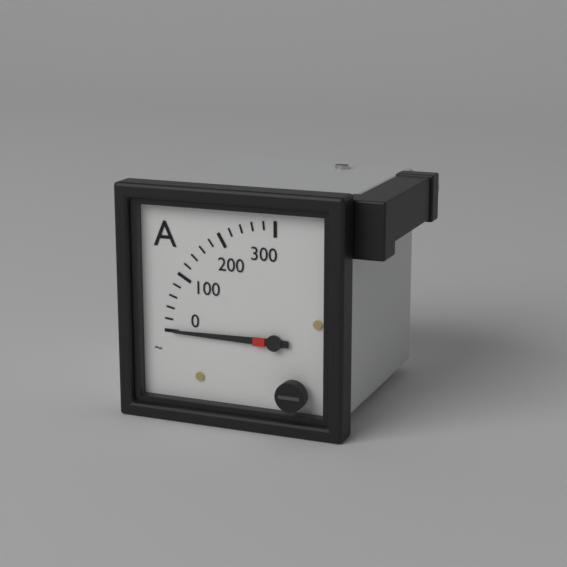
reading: 0 A
